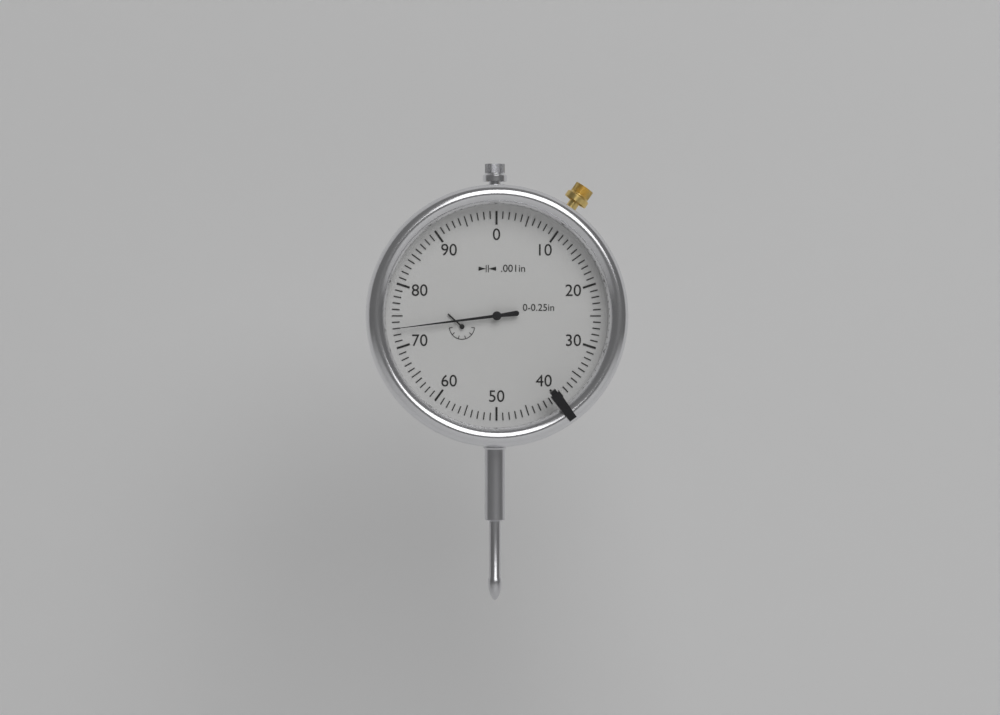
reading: 0.073 in
